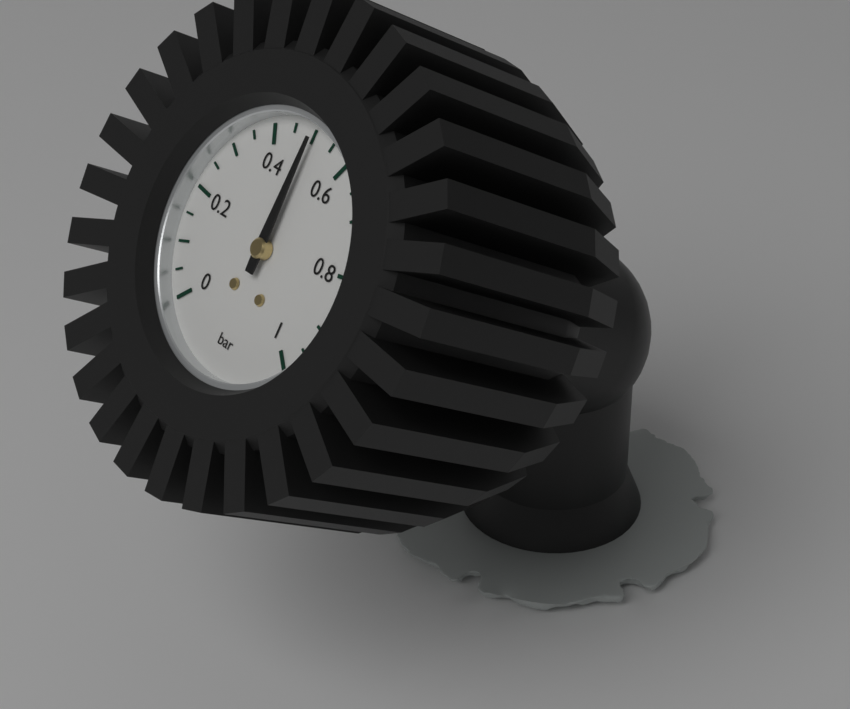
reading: 0.50 bar
